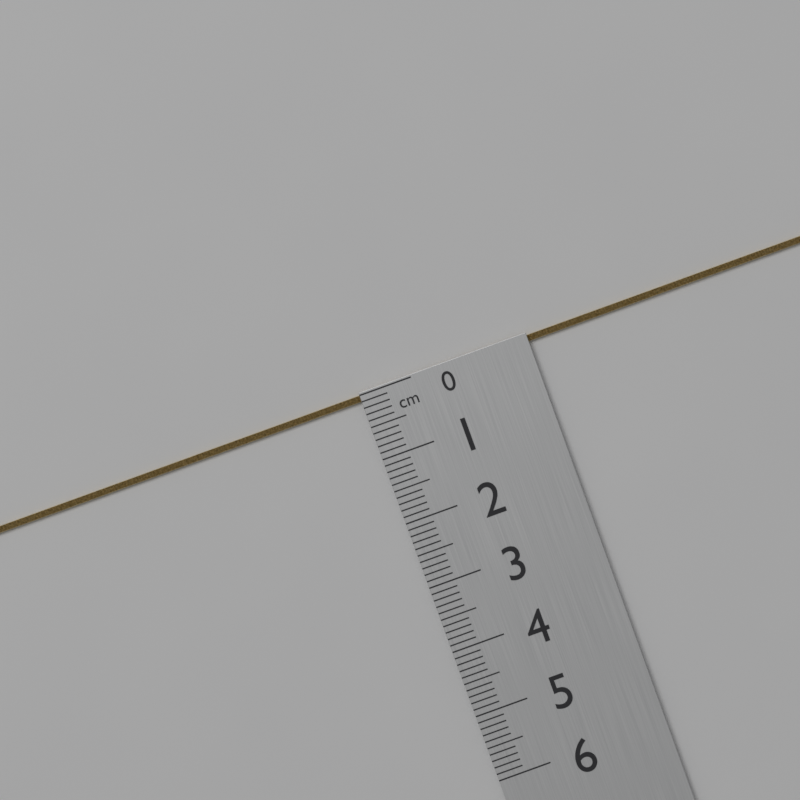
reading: 0.1 cm
